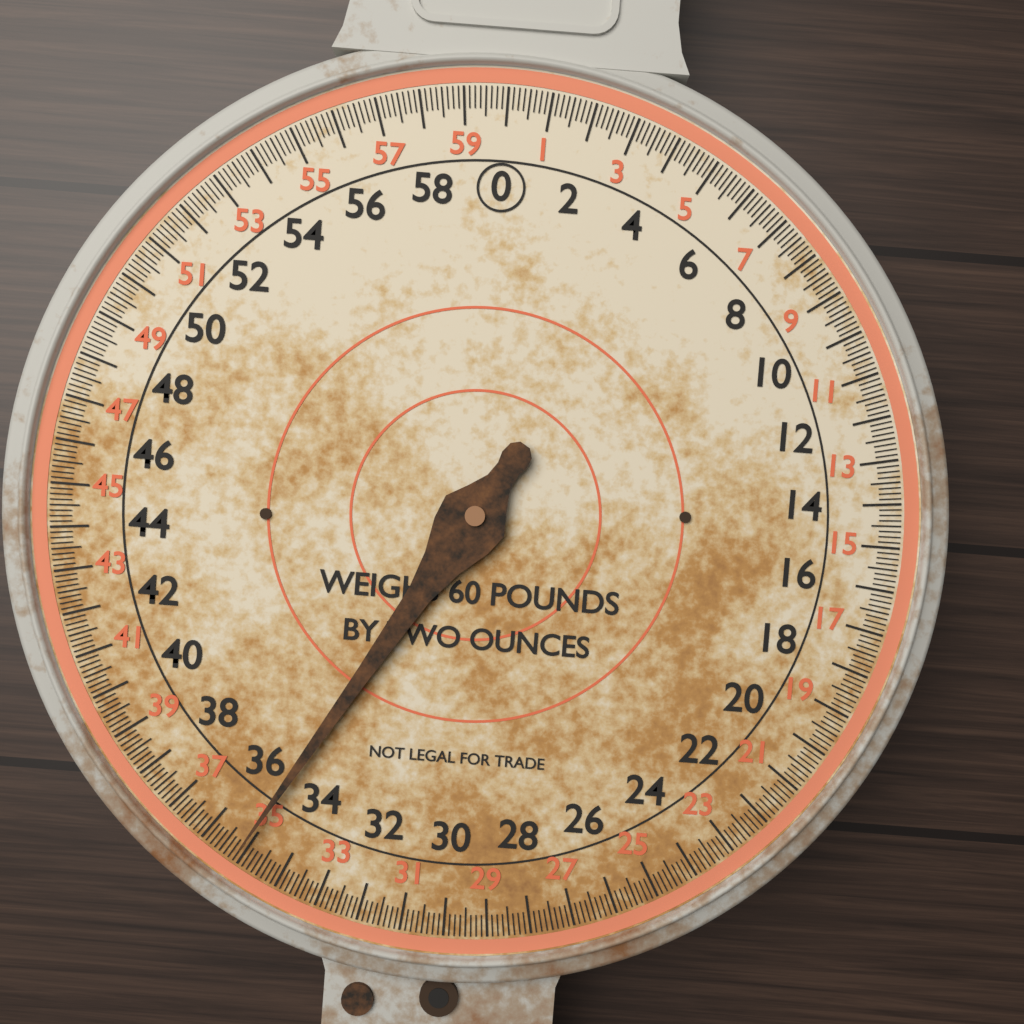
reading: 35.125 lb
